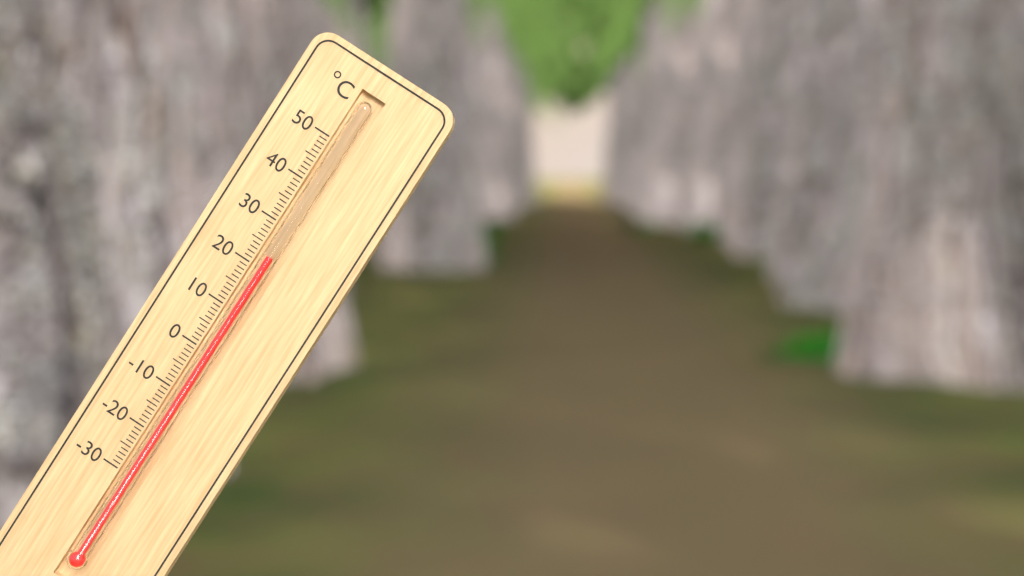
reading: 23 °C
